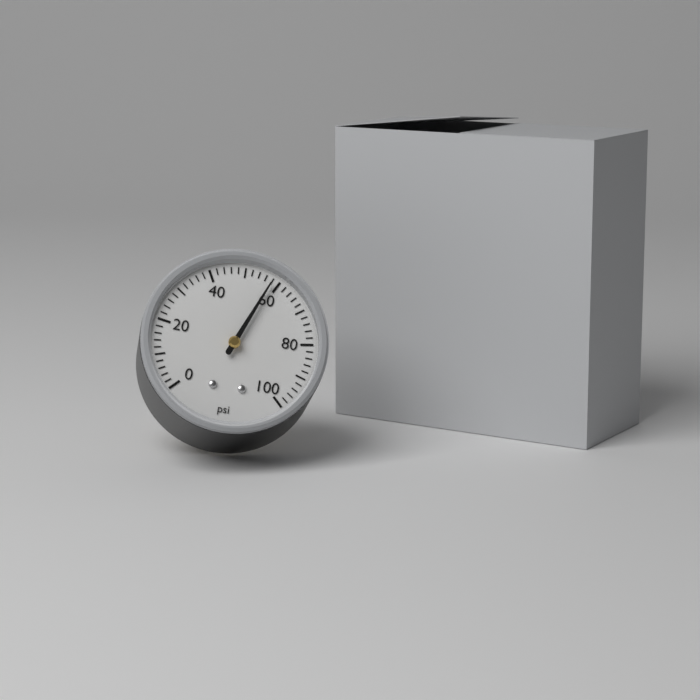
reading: 58 psi
